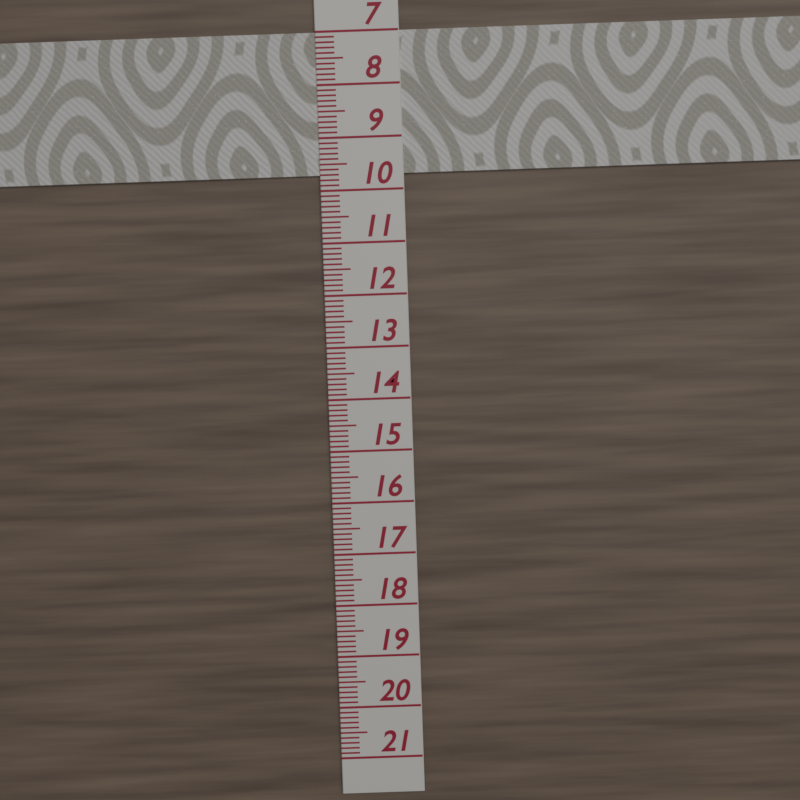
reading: 9.7 (no unit)
